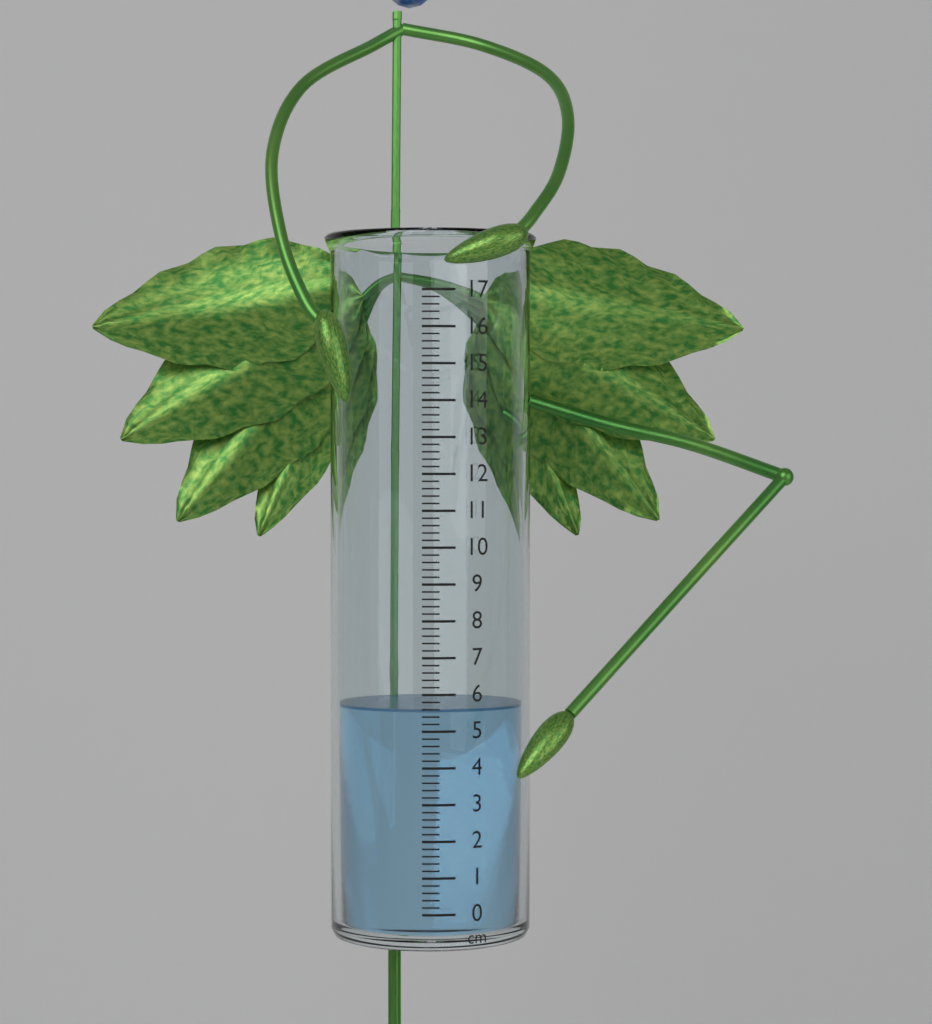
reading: 5.6 cm
